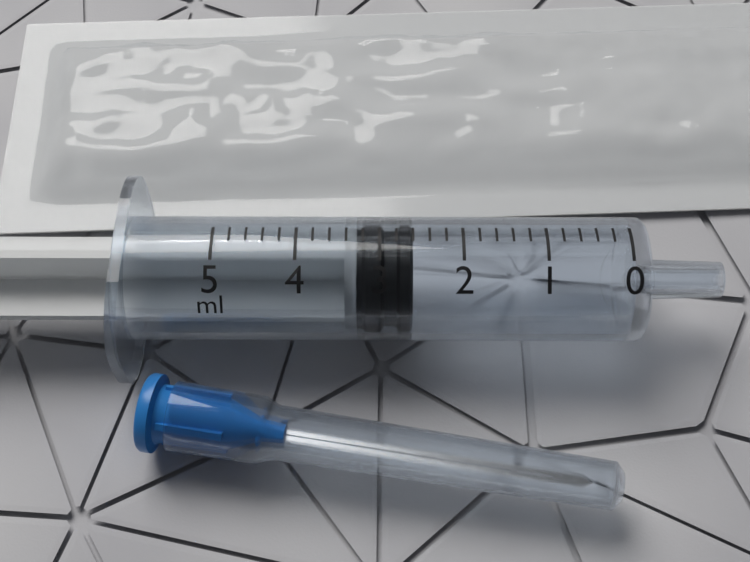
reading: 2.6 ml
